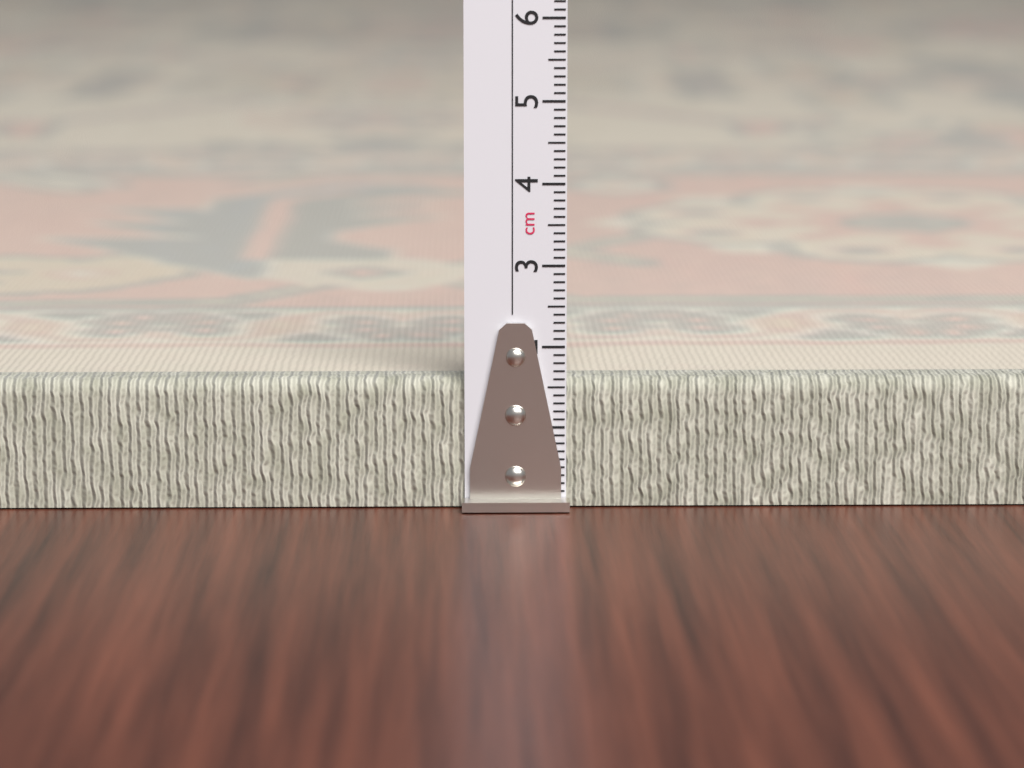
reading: 1.6 cm
